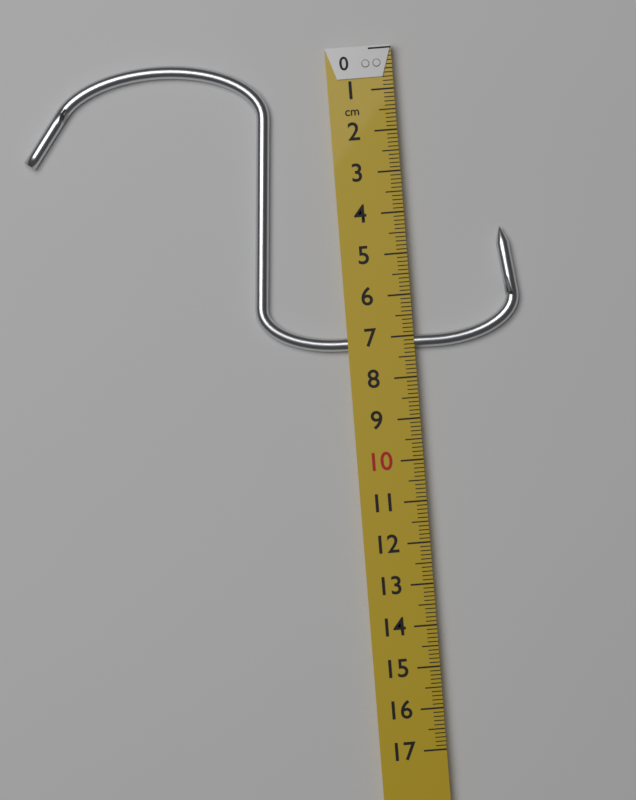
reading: 7.3 cm
